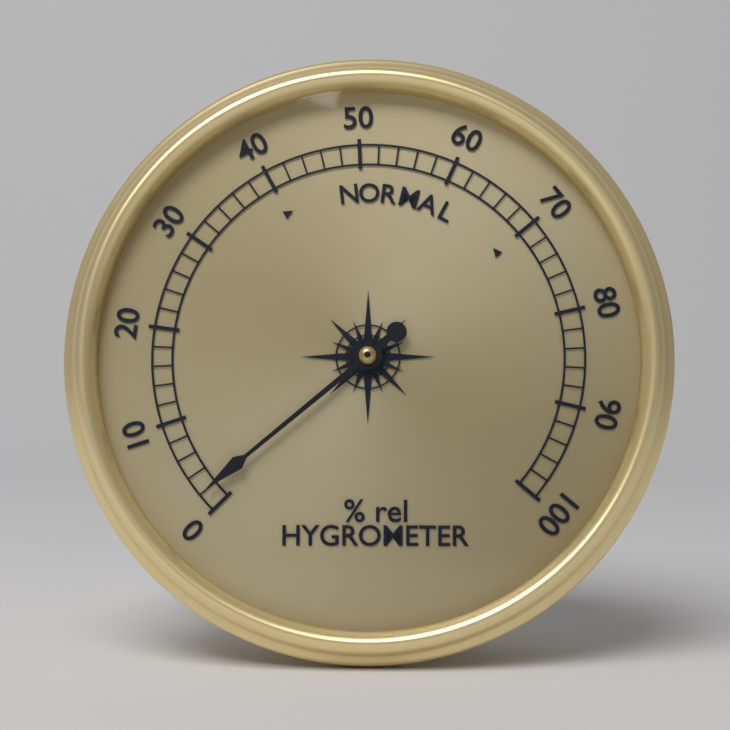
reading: 2 % rel
